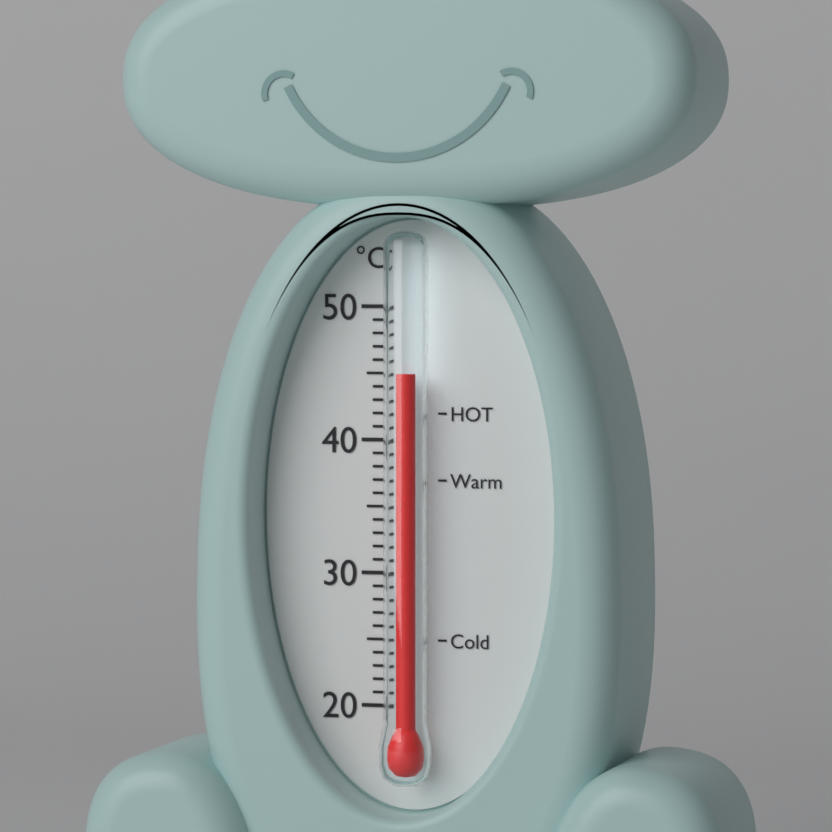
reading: 45 °C
